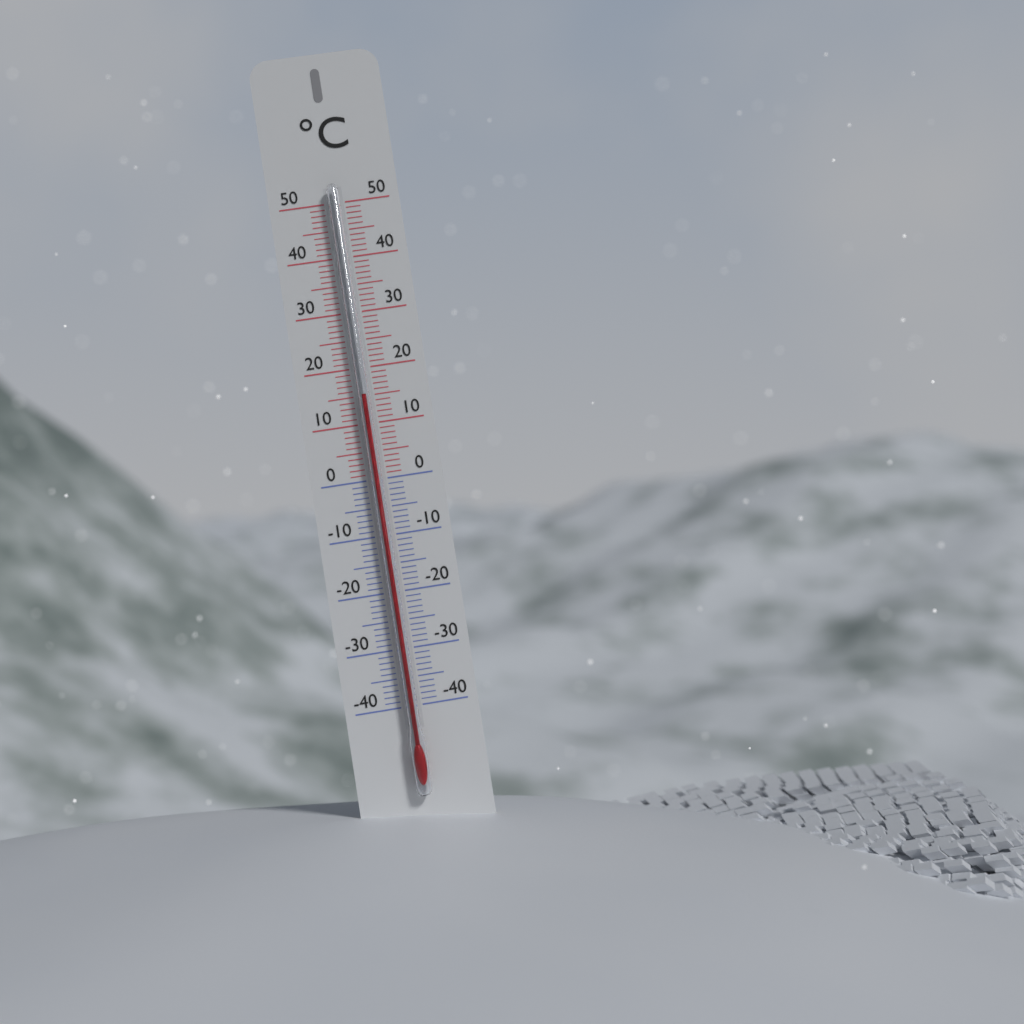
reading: 15 °C
